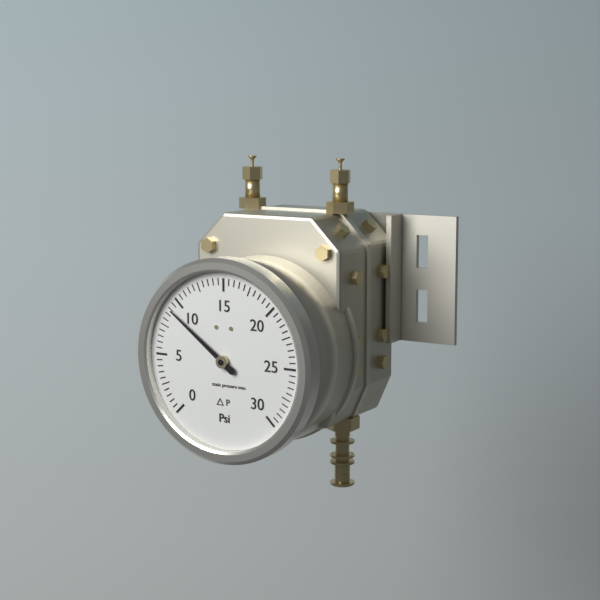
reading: 9.0 psi
